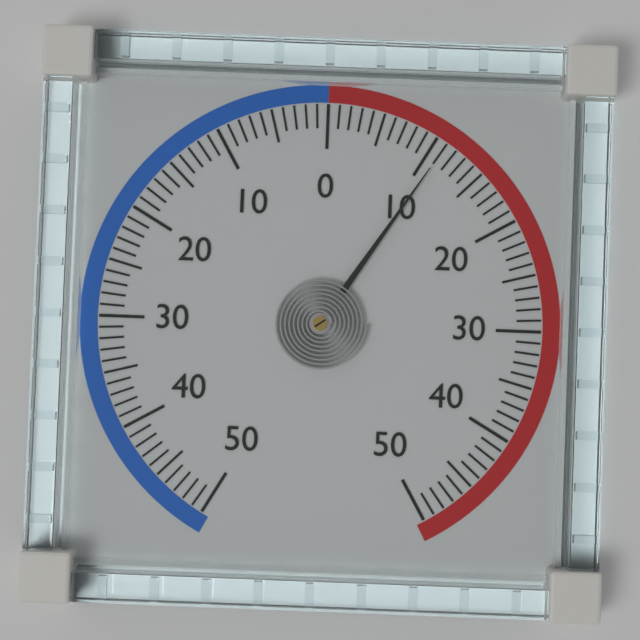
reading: 11 (no unit)
